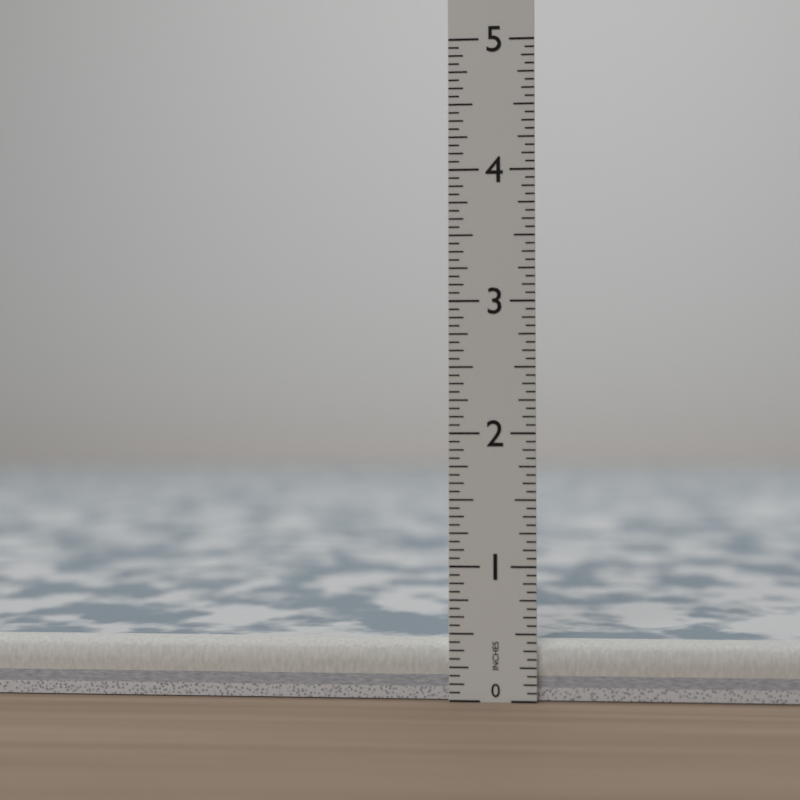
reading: 0.4375 in
